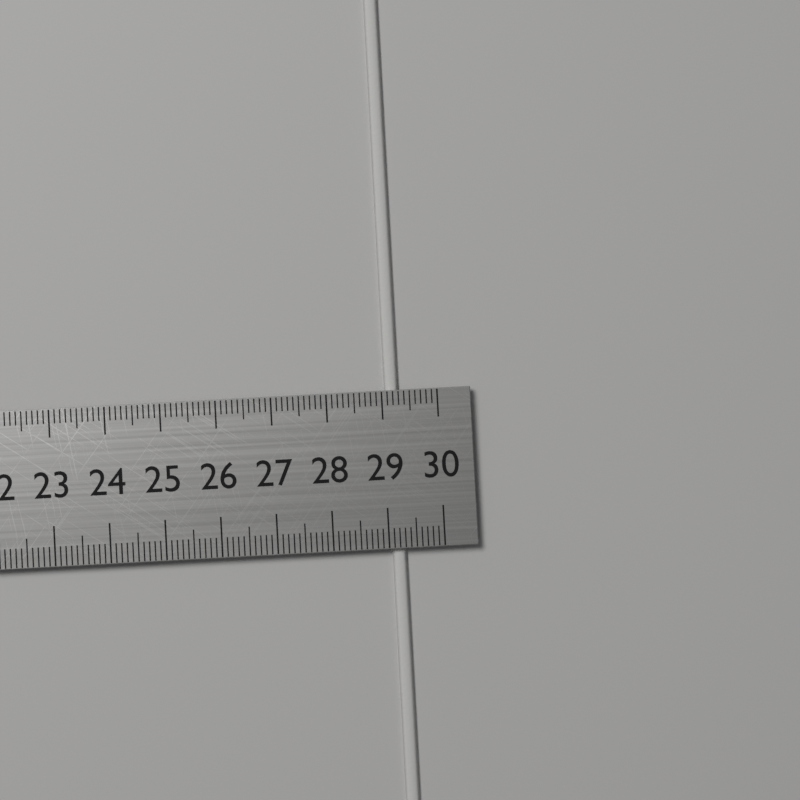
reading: 29.3 cm
